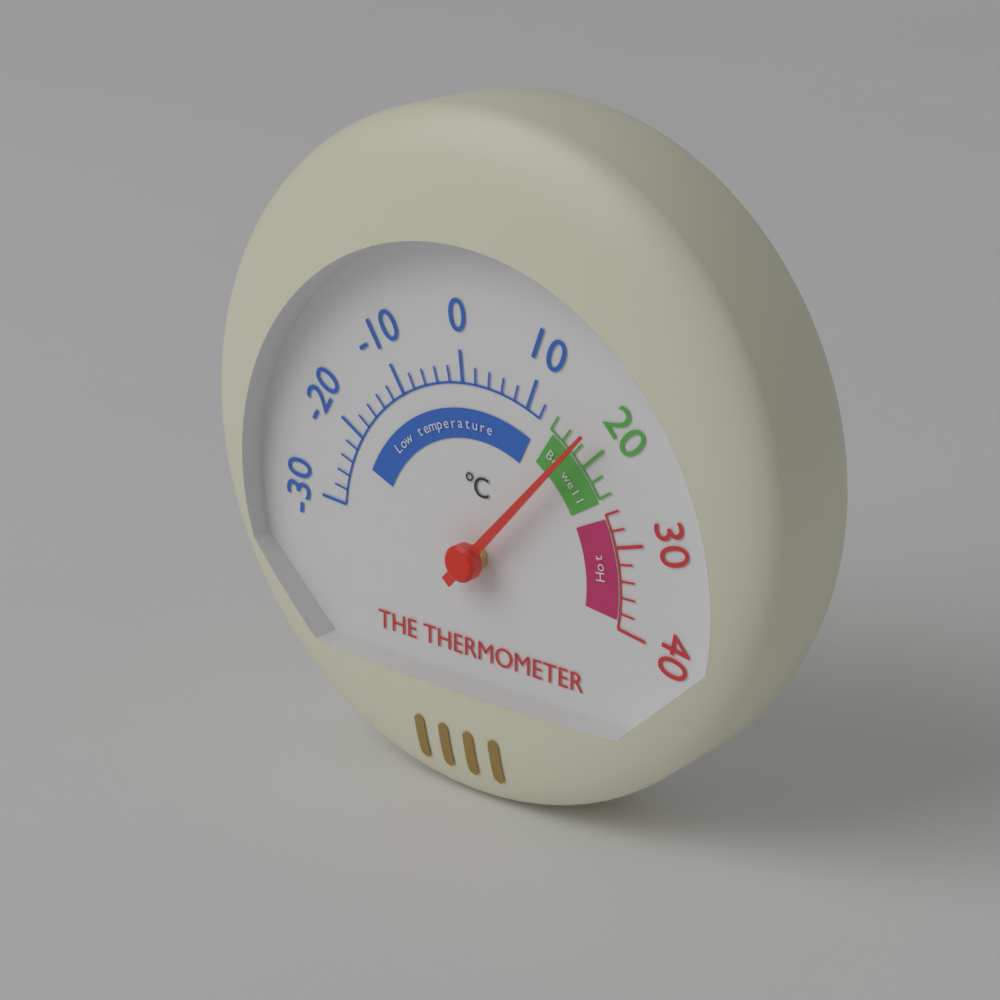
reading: 18 °C
